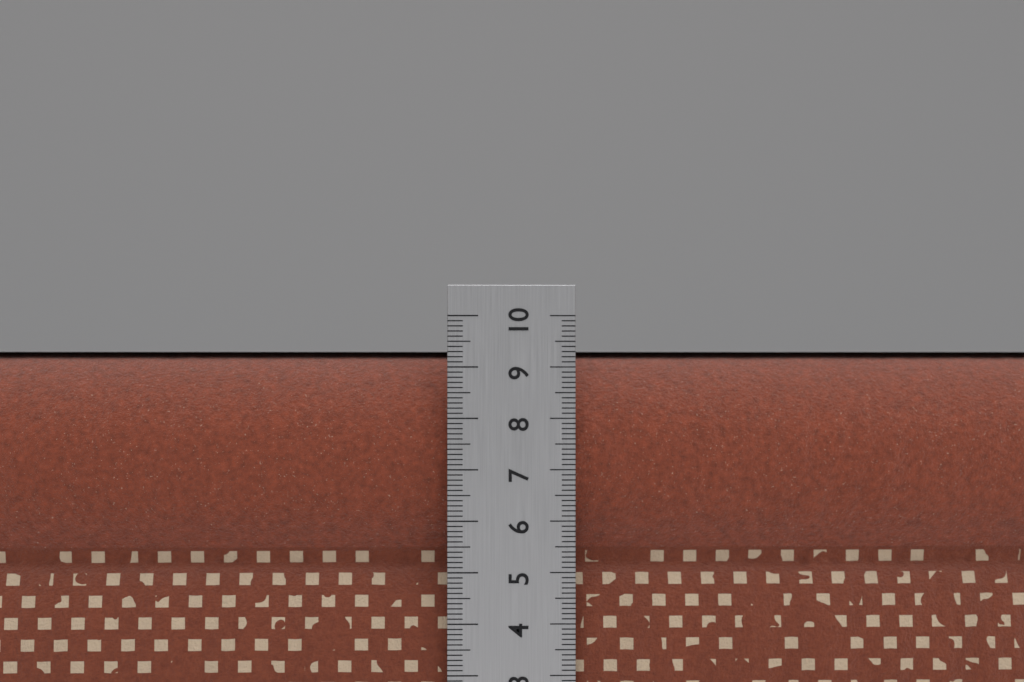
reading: 9.3 cm
